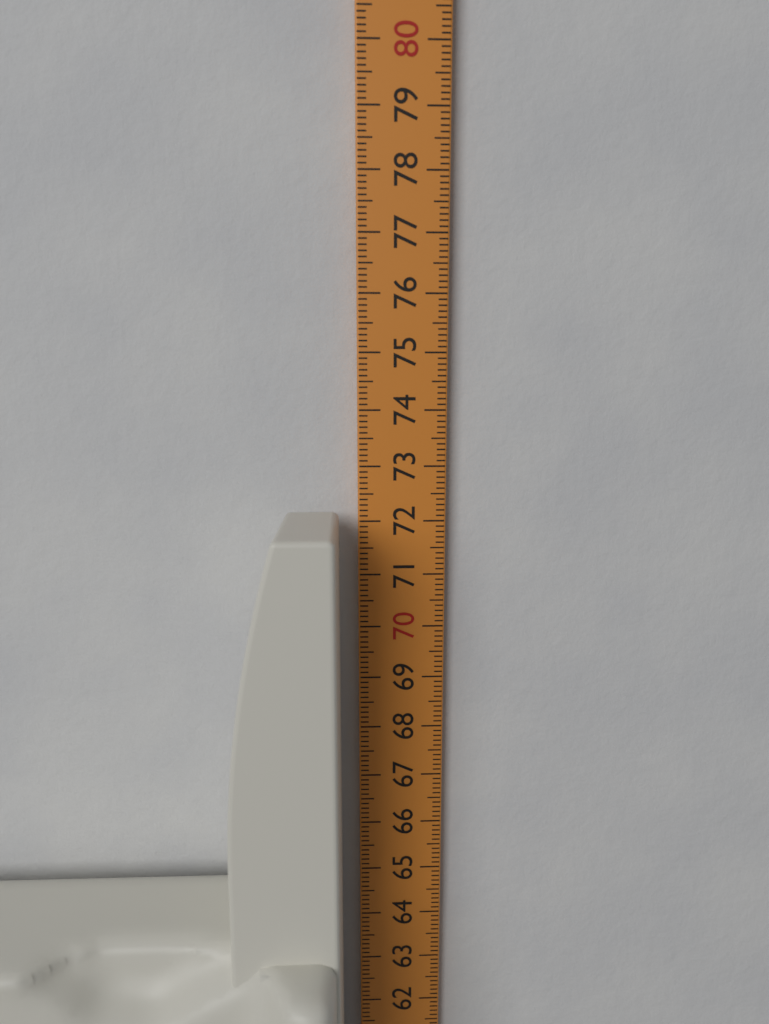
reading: 72.2 cm
